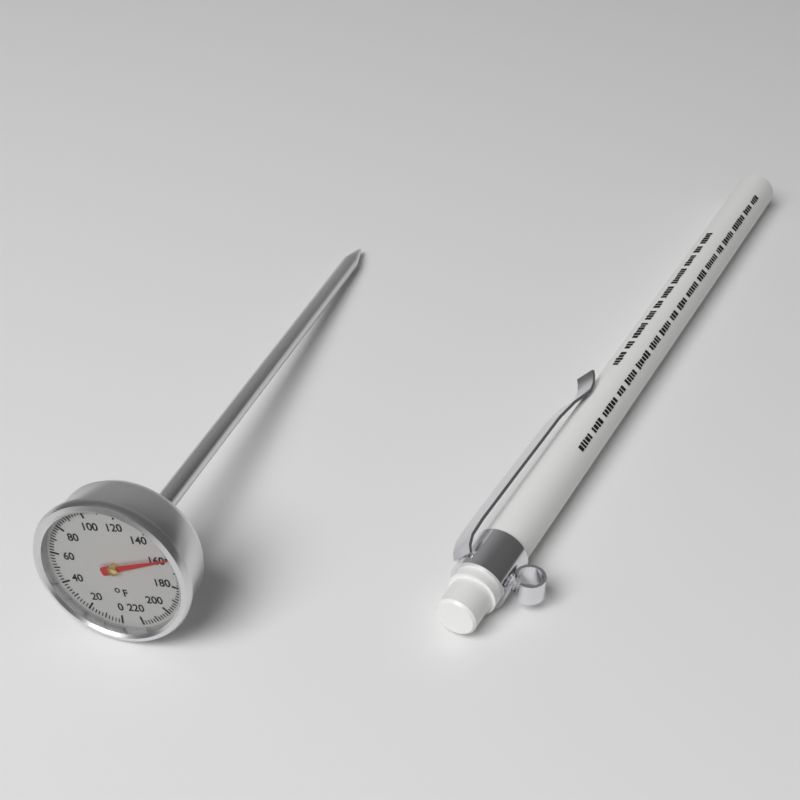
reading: 160 °F
